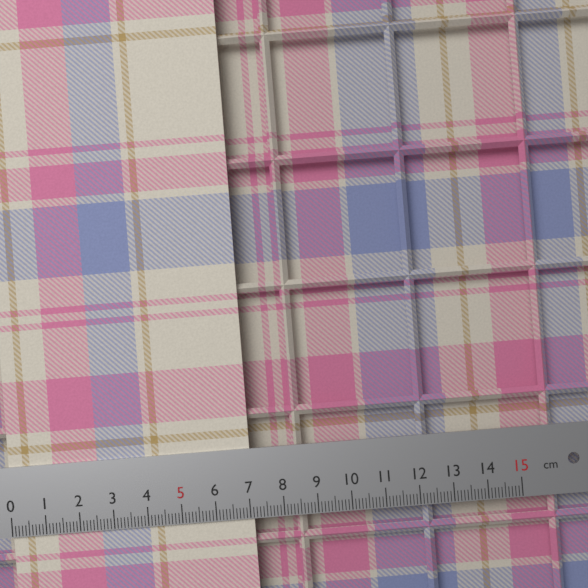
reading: 7.1 cm
